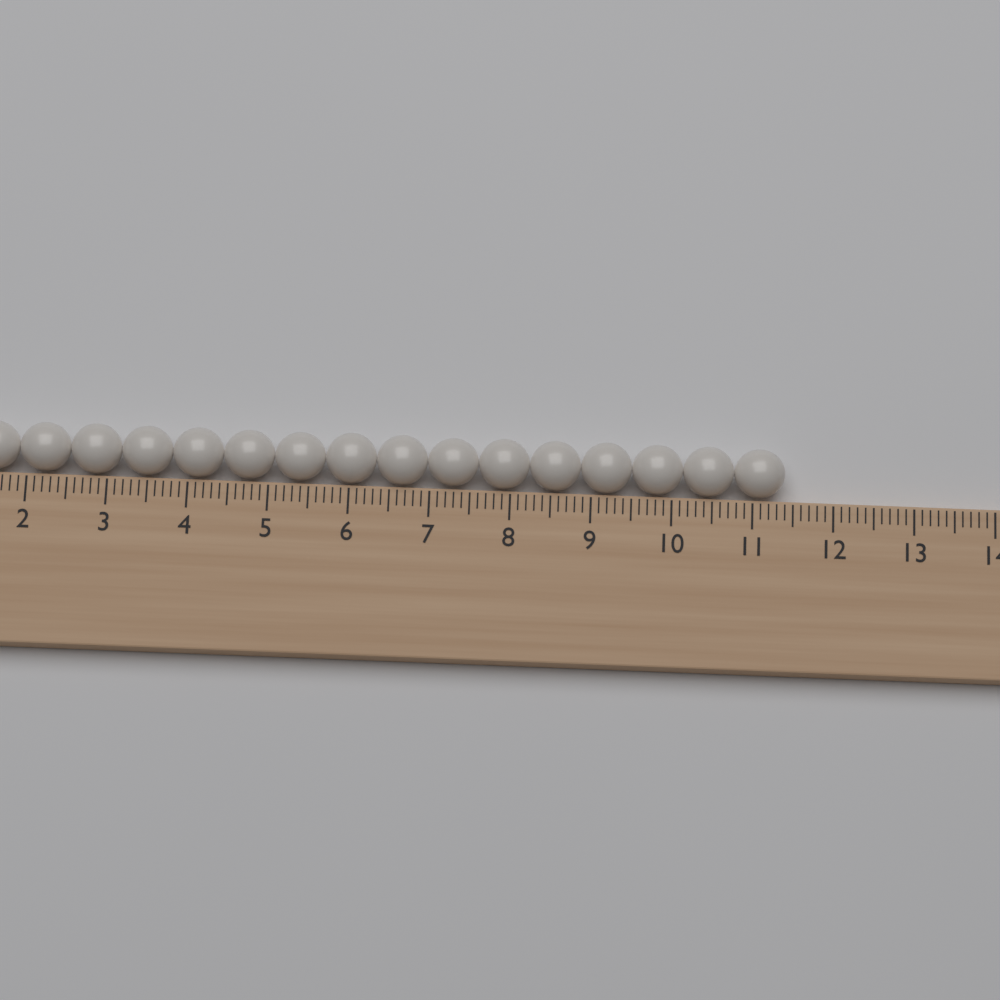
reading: 11.4 (no unit)
